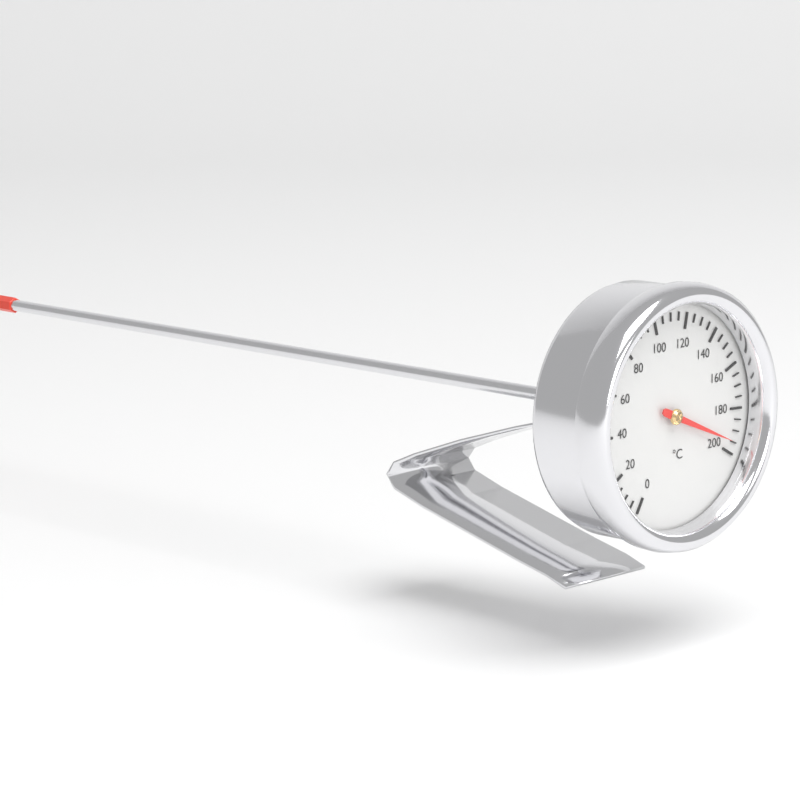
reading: 195 °C
